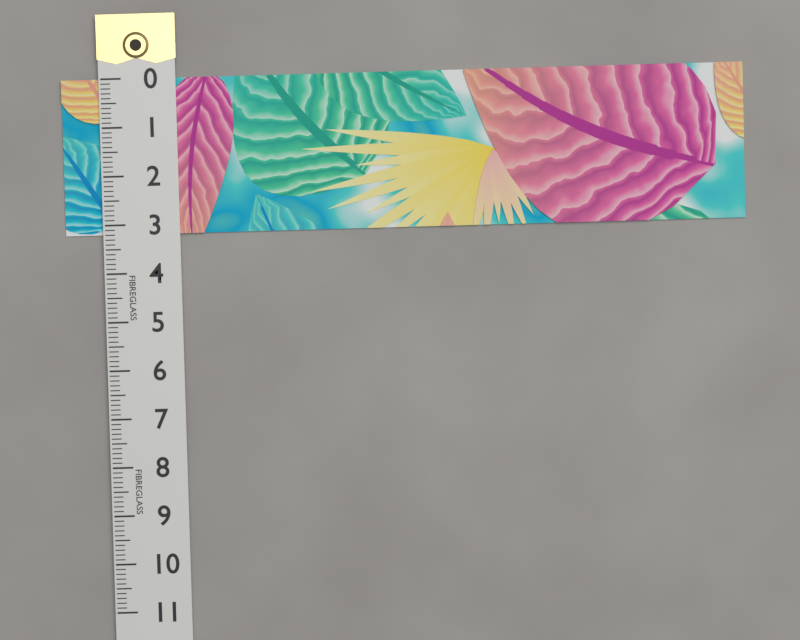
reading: 3.2 (no unit)
